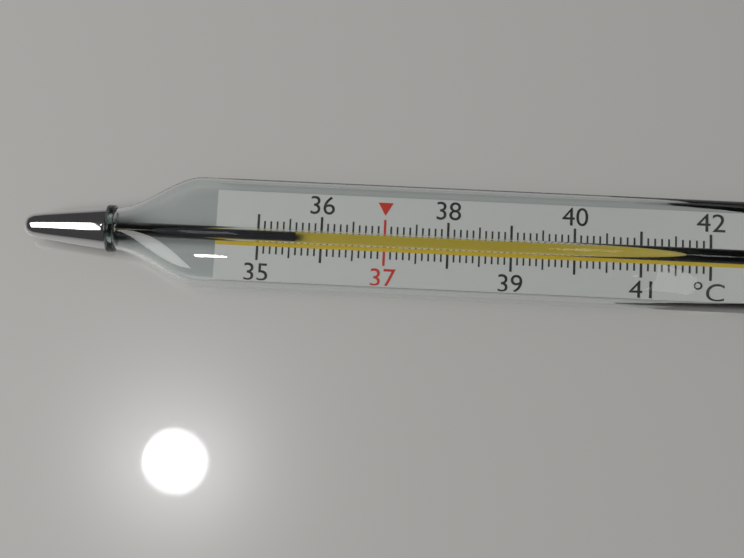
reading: 35.6 °C
